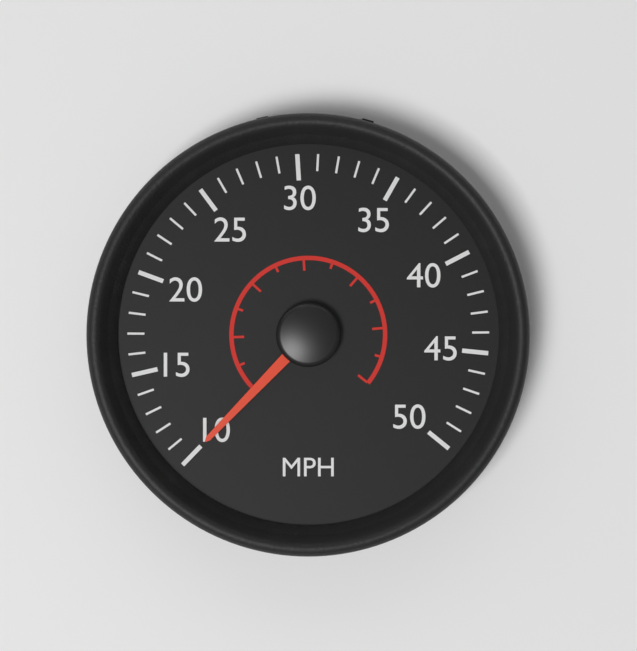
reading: 10 MPH
